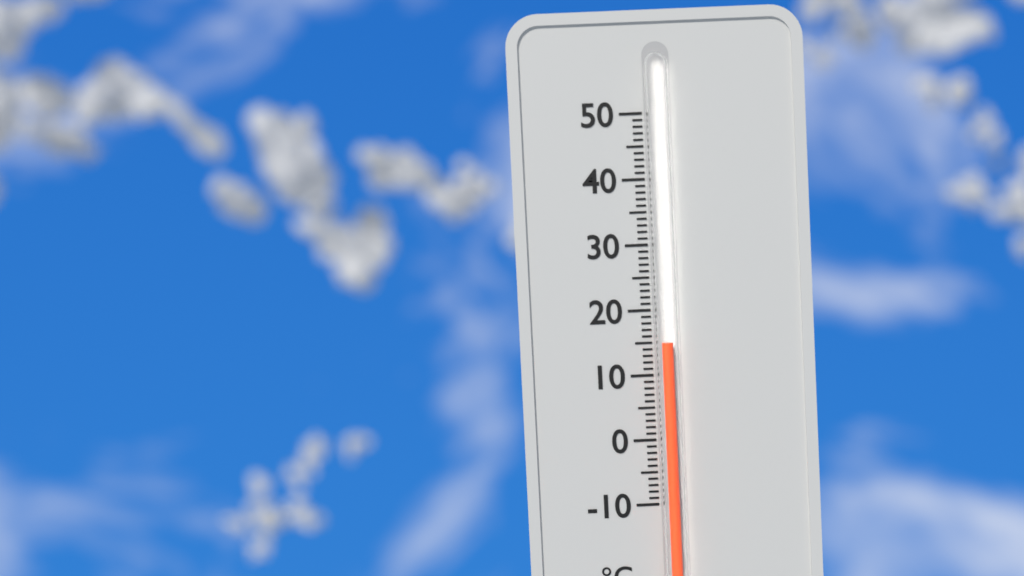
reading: 15 °C
